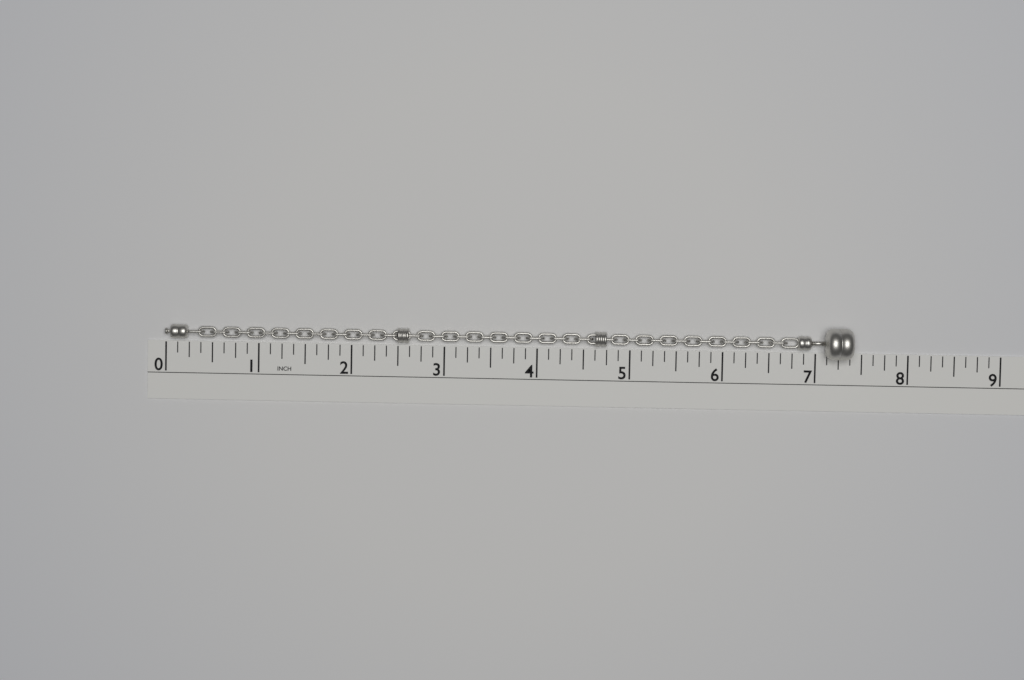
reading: 7.375 in
